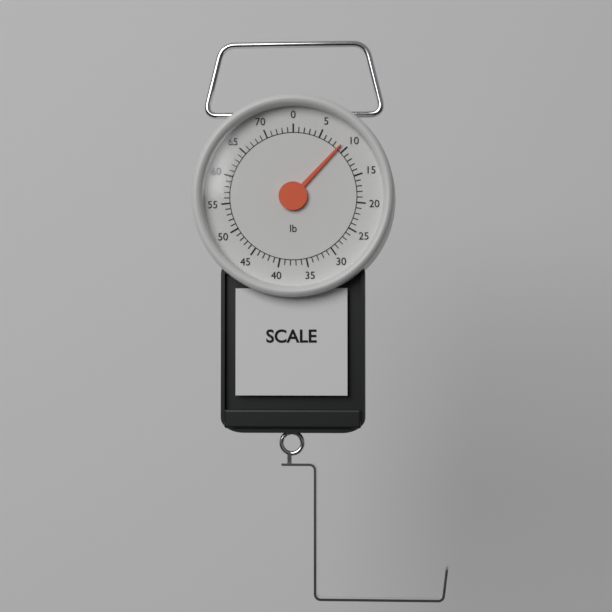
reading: 9 lb
